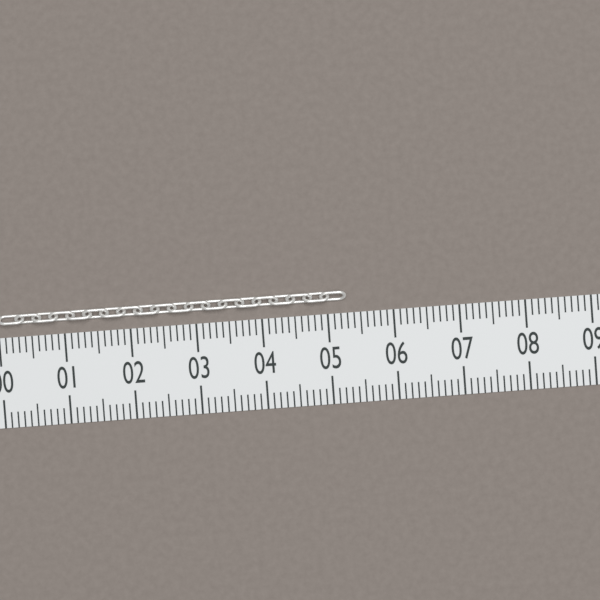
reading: 5.3 (no unit)
